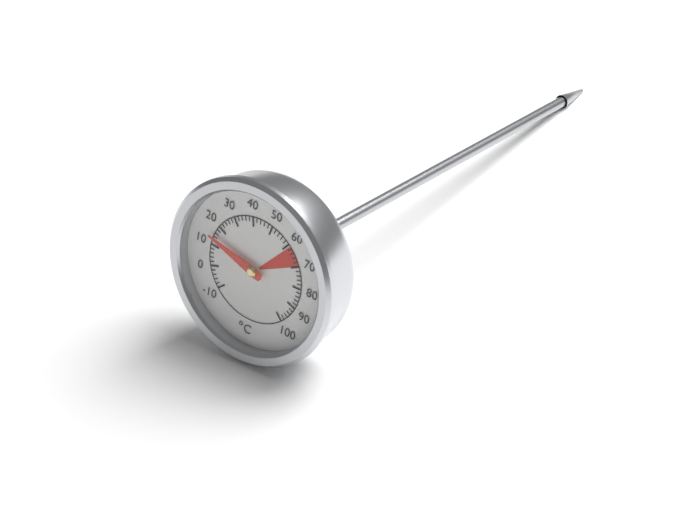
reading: 14 °C
